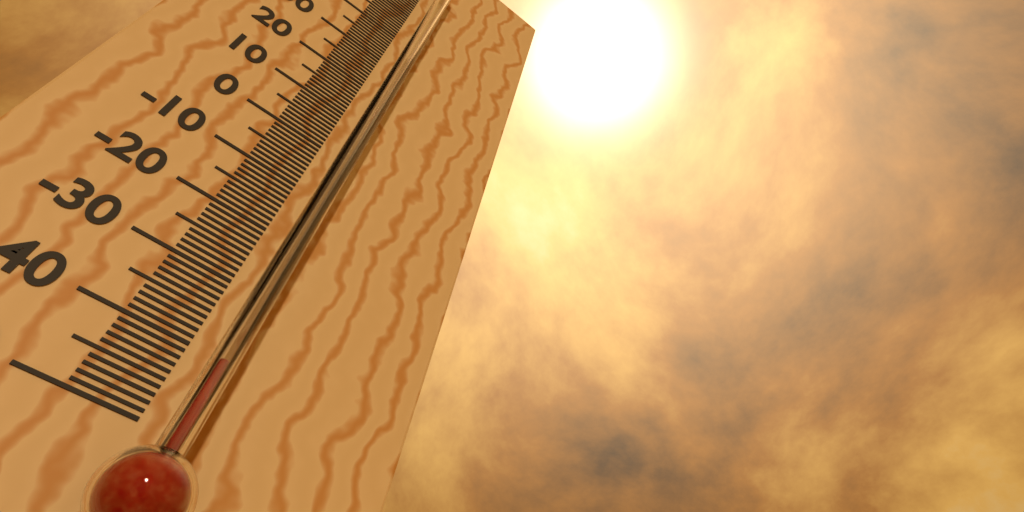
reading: -43 °C
